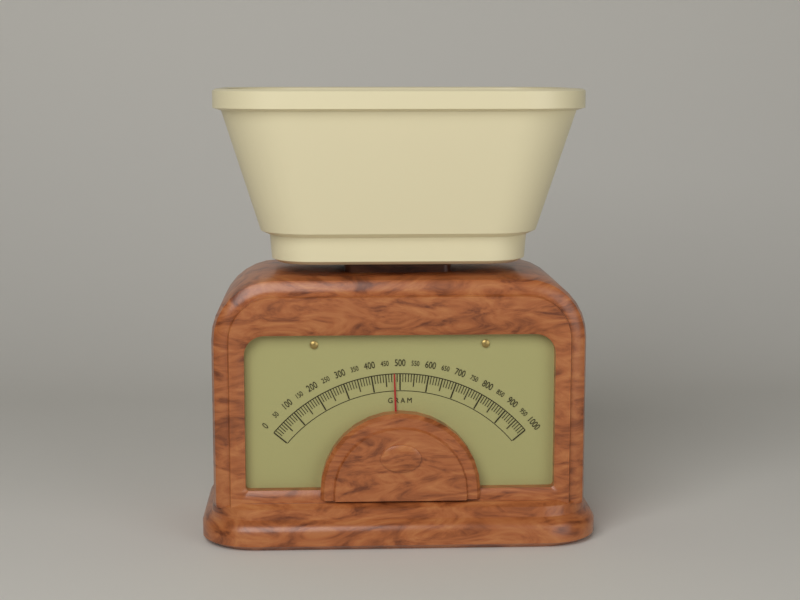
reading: 480 g
